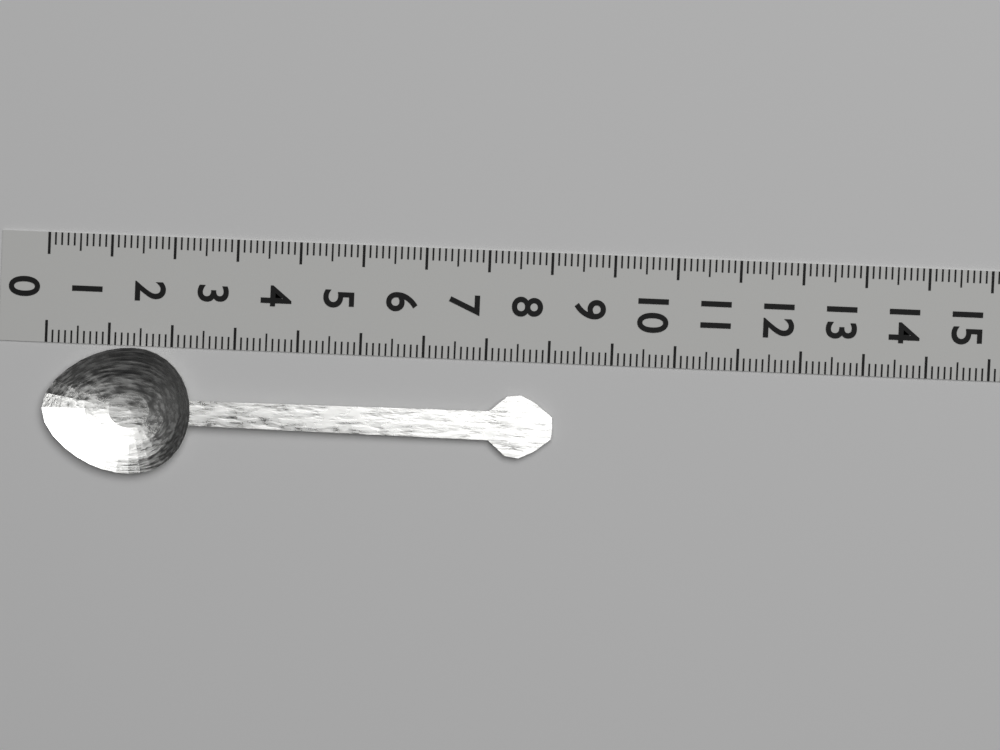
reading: 8.1 (no unit)
